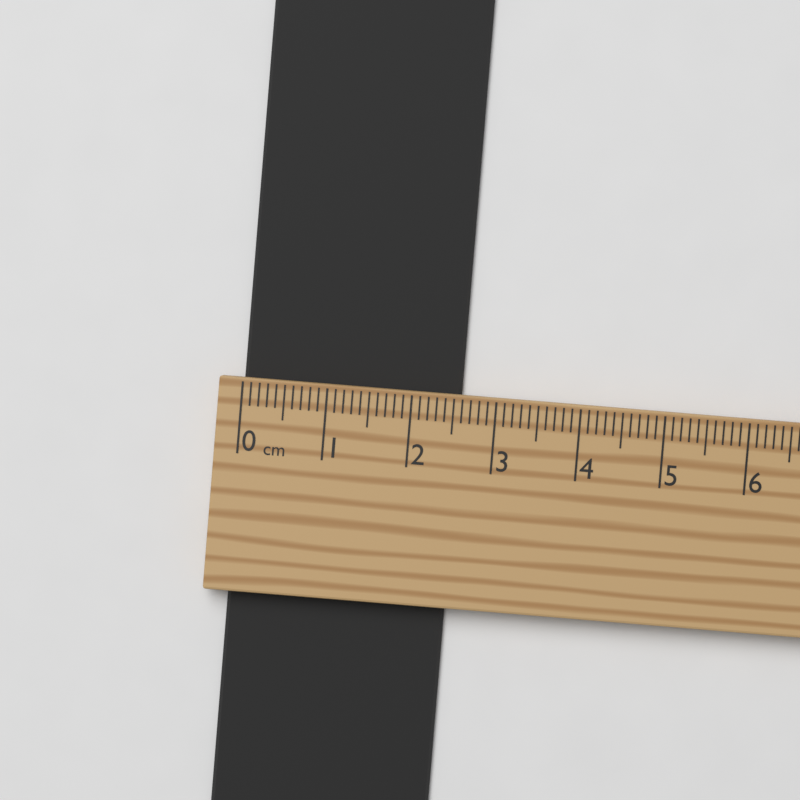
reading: 2.6 cm
